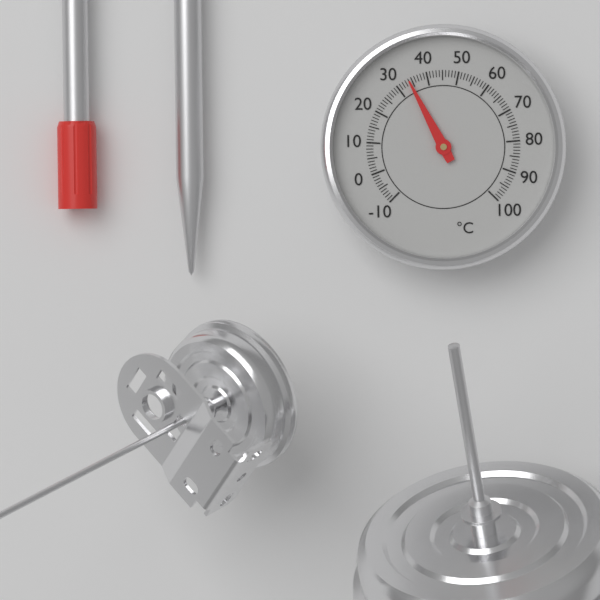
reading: 34 °C
